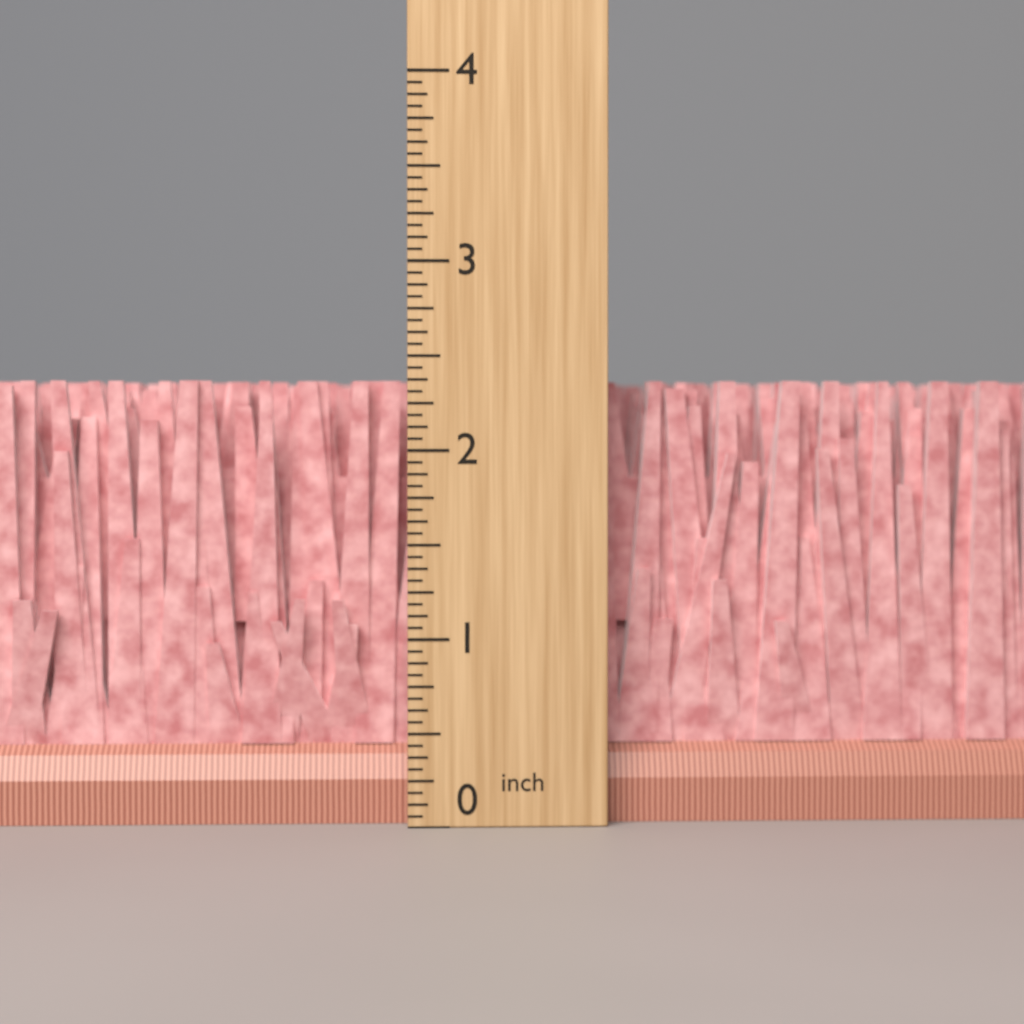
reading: 2.3750 inch
